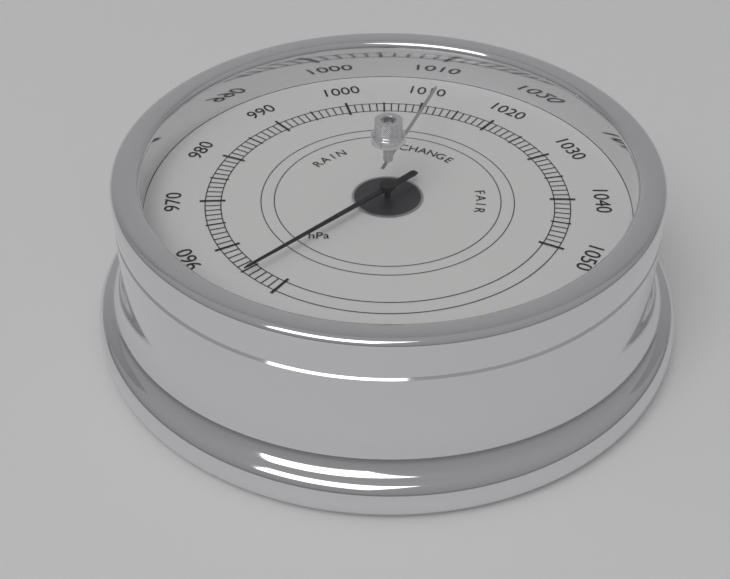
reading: 954 hPa
